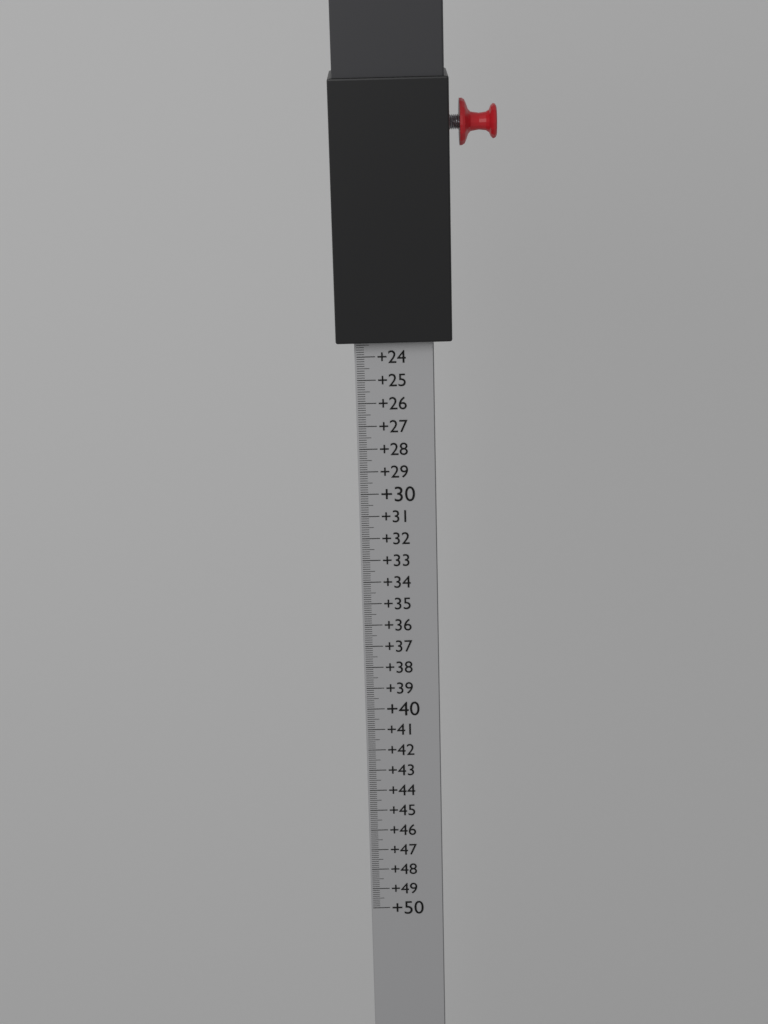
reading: 23.3 (no unit)
